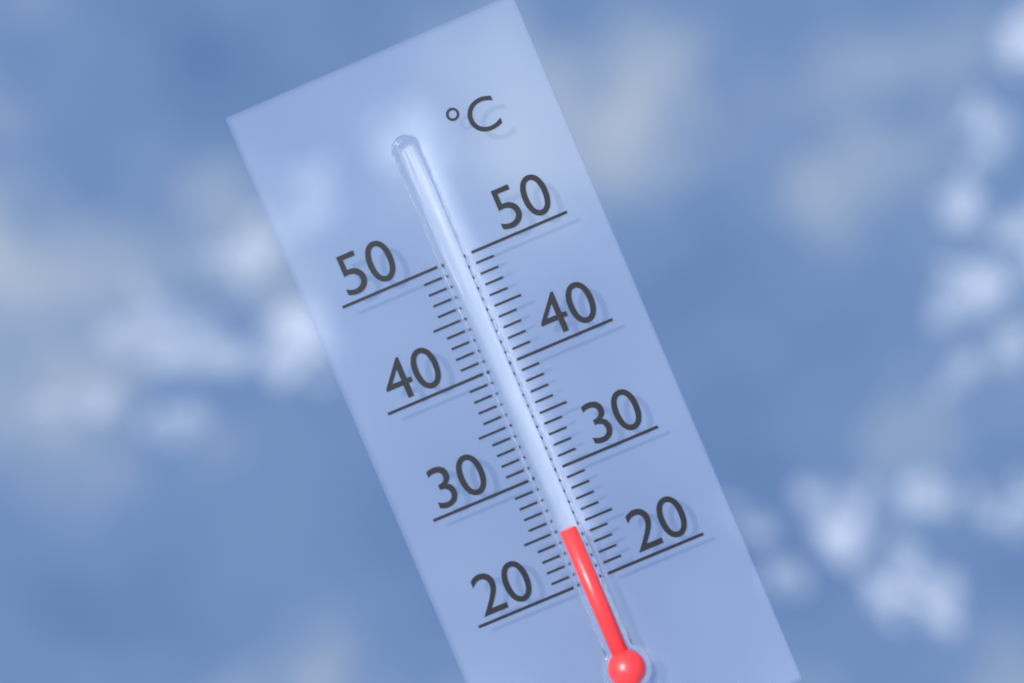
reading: 25 °C
